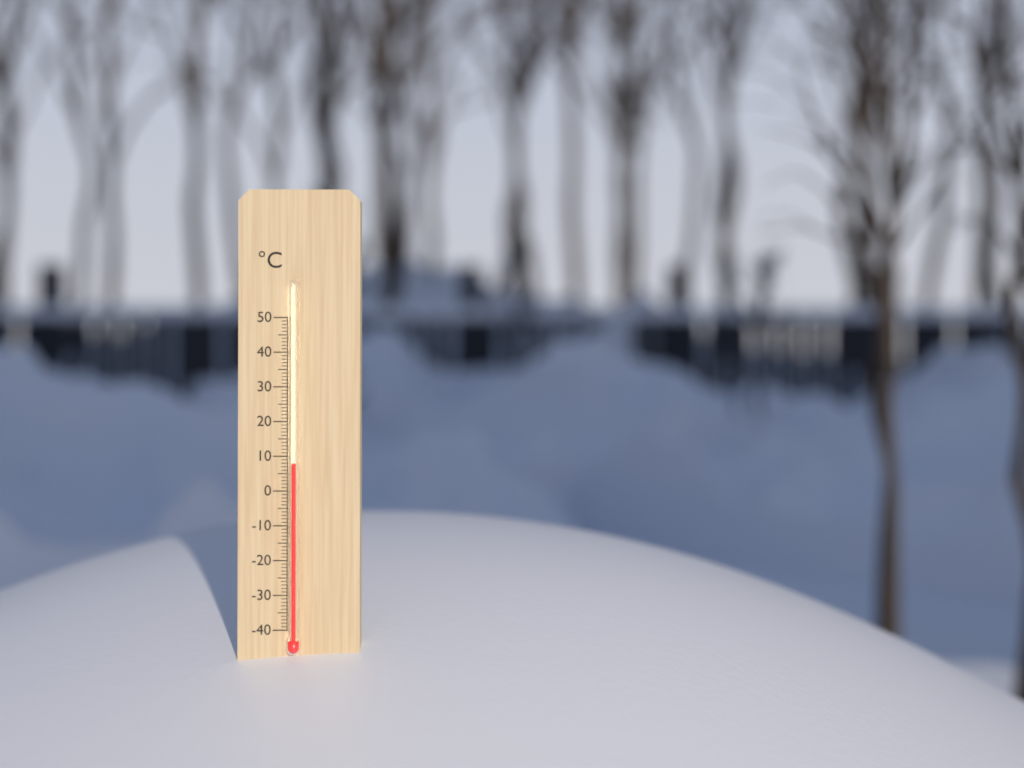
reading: 8 °C
